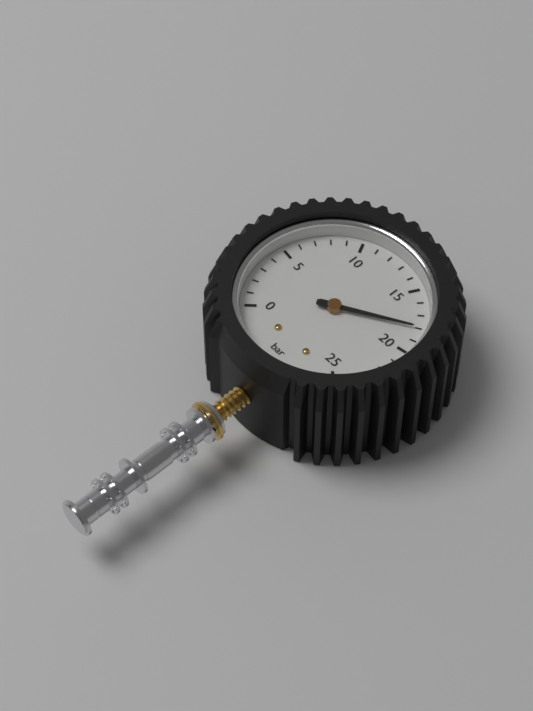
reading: 18 bar
